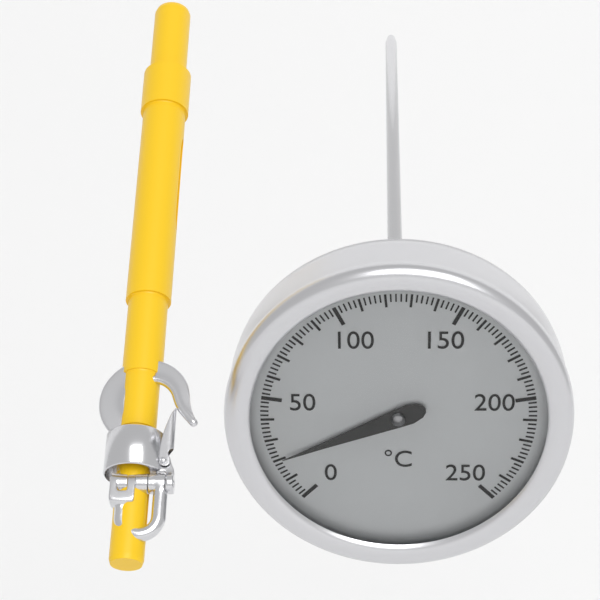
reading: 20 °C
